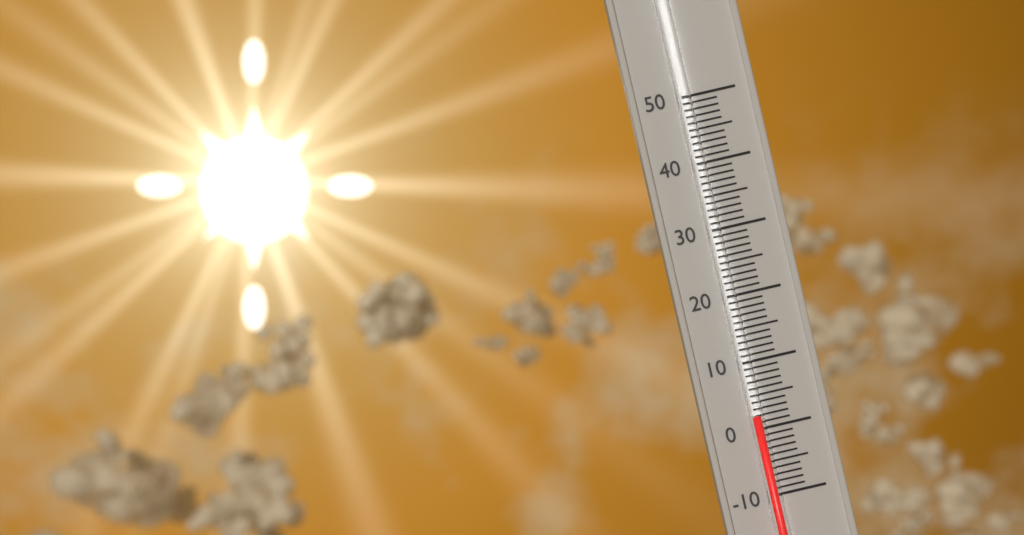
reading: 2 (no unit)
